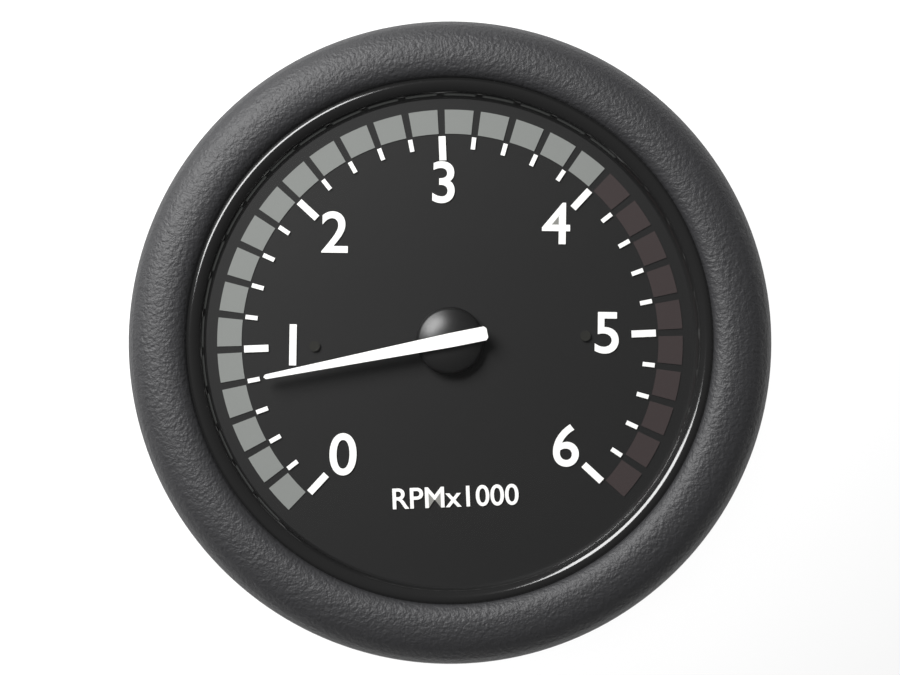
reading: 800 RPM
